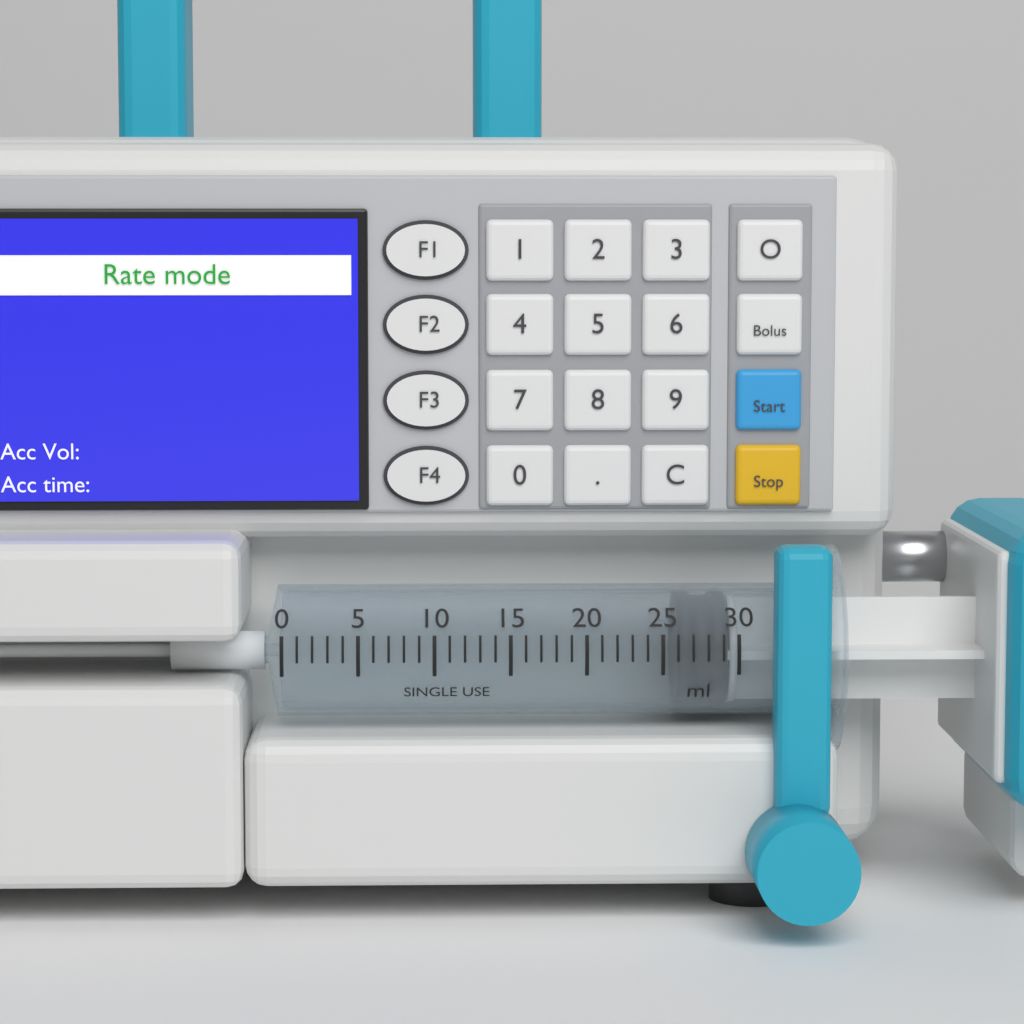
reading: 26 ml
